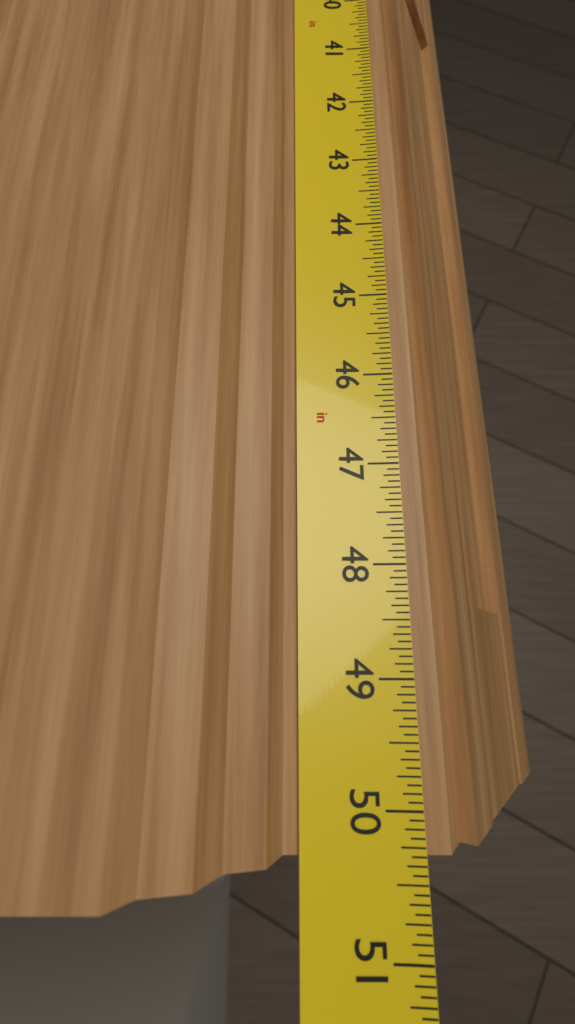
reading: 50.3125 in
